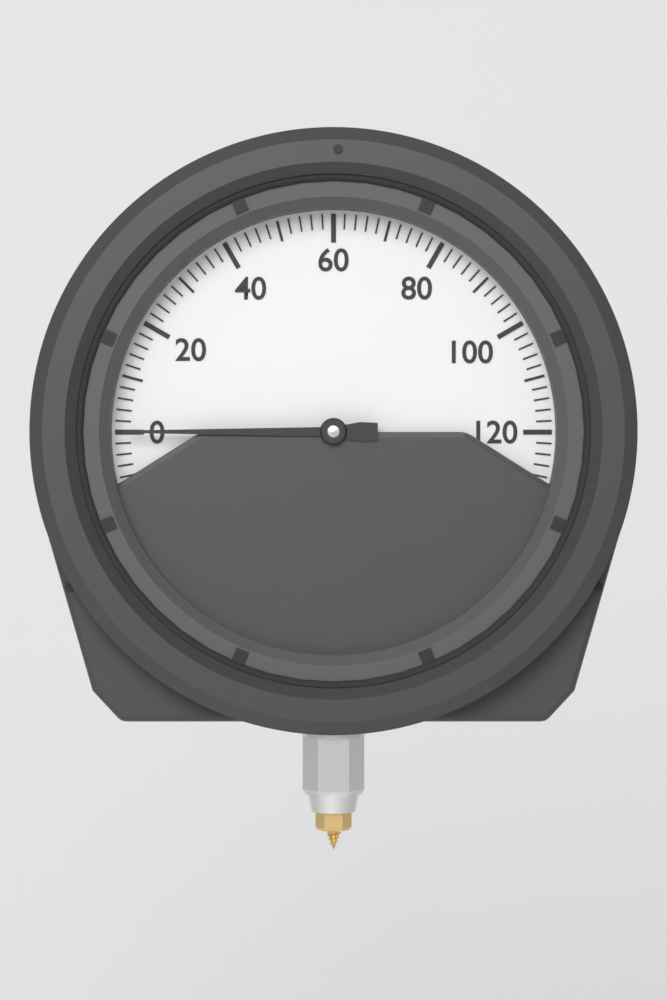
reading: 0 psi
